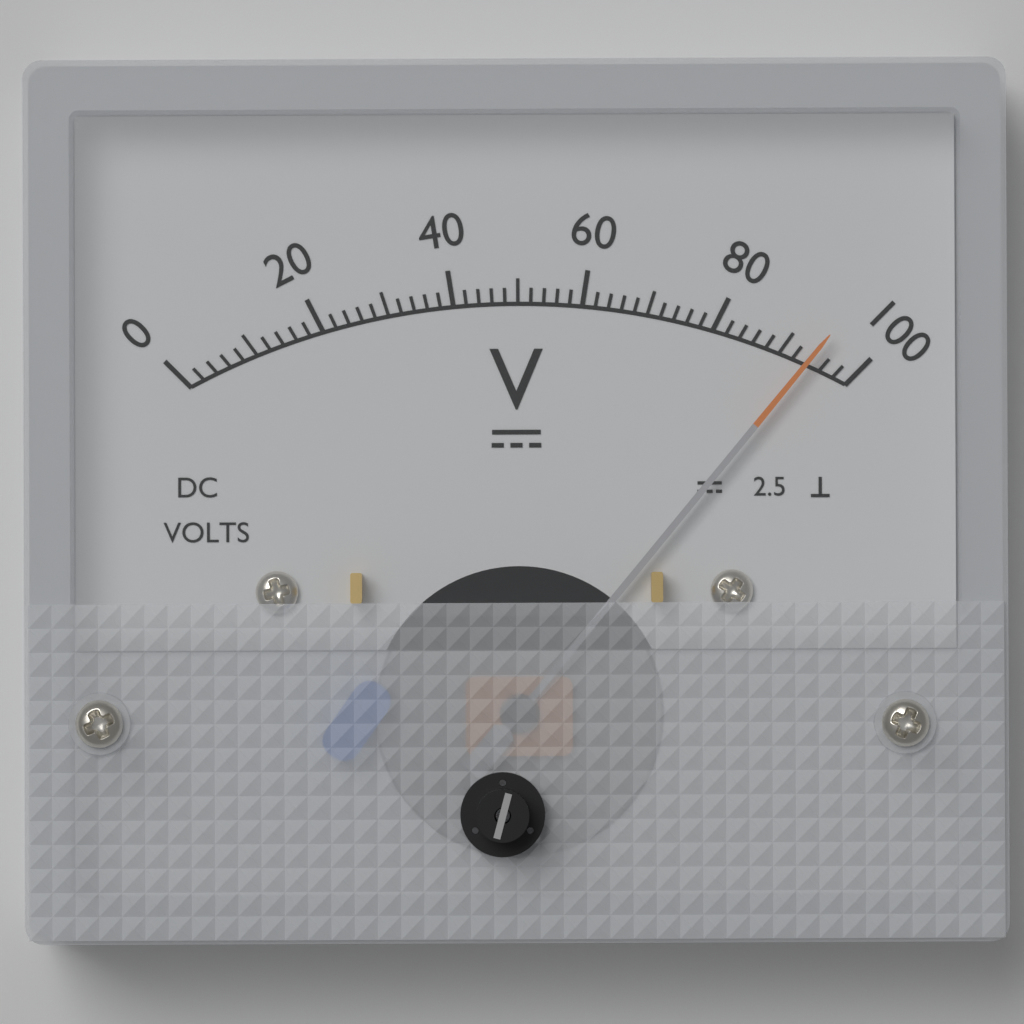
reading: 94 V
